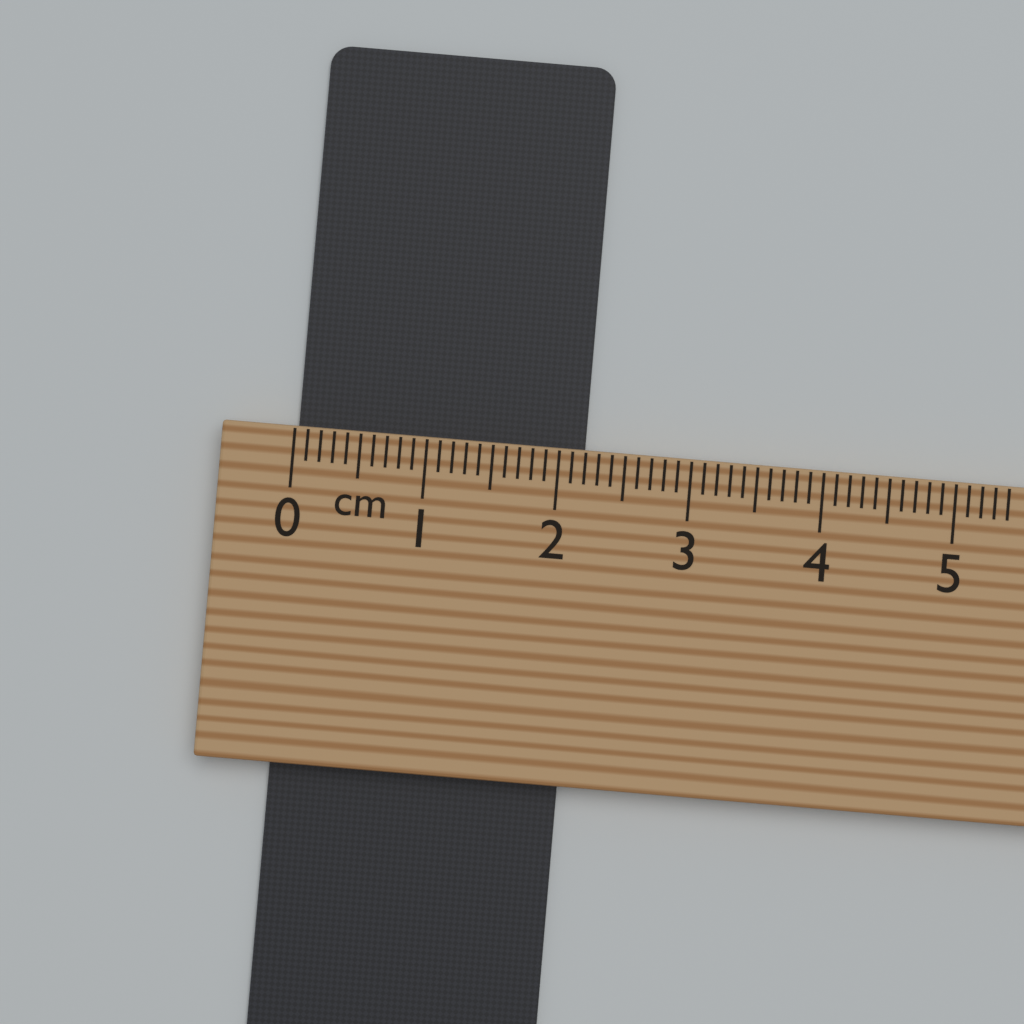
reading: 2.2 cm
